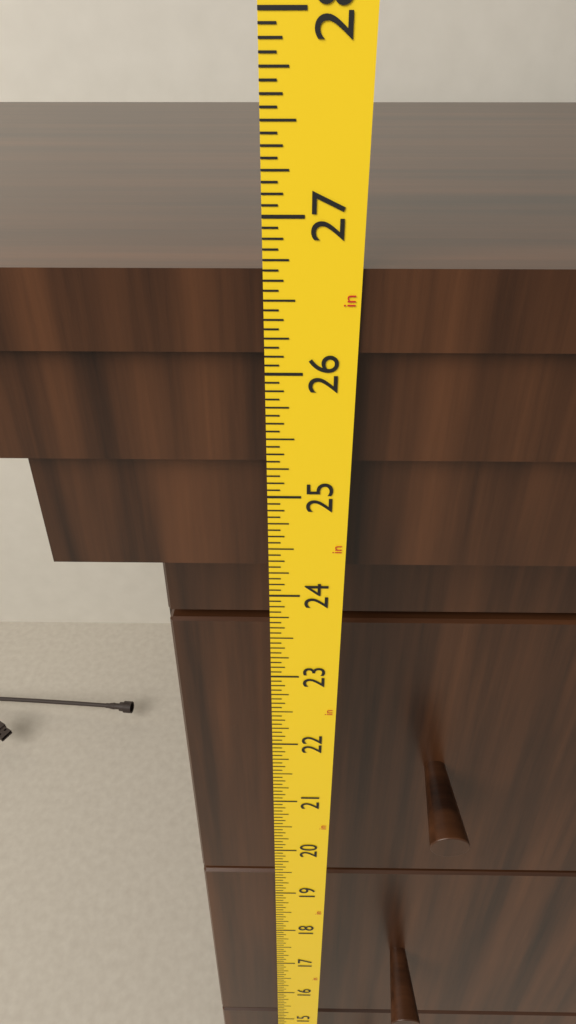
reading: 26.6875 in
